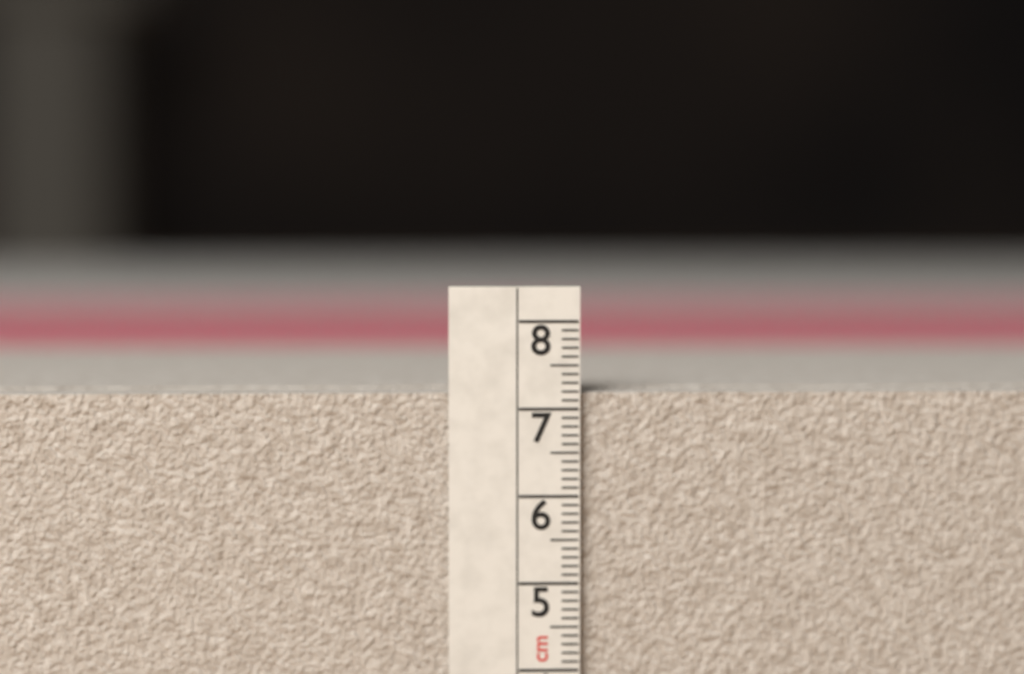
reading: 7.2 cm
